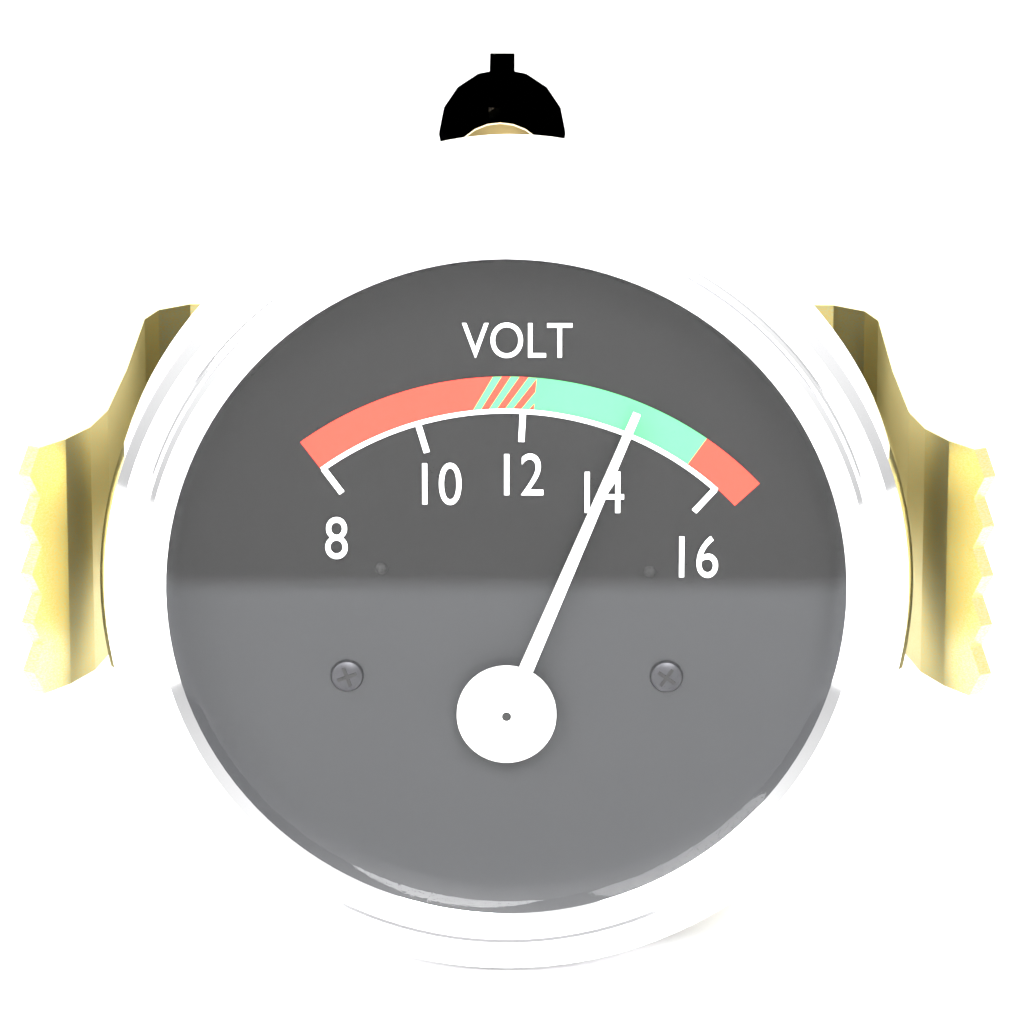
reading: 14 V
